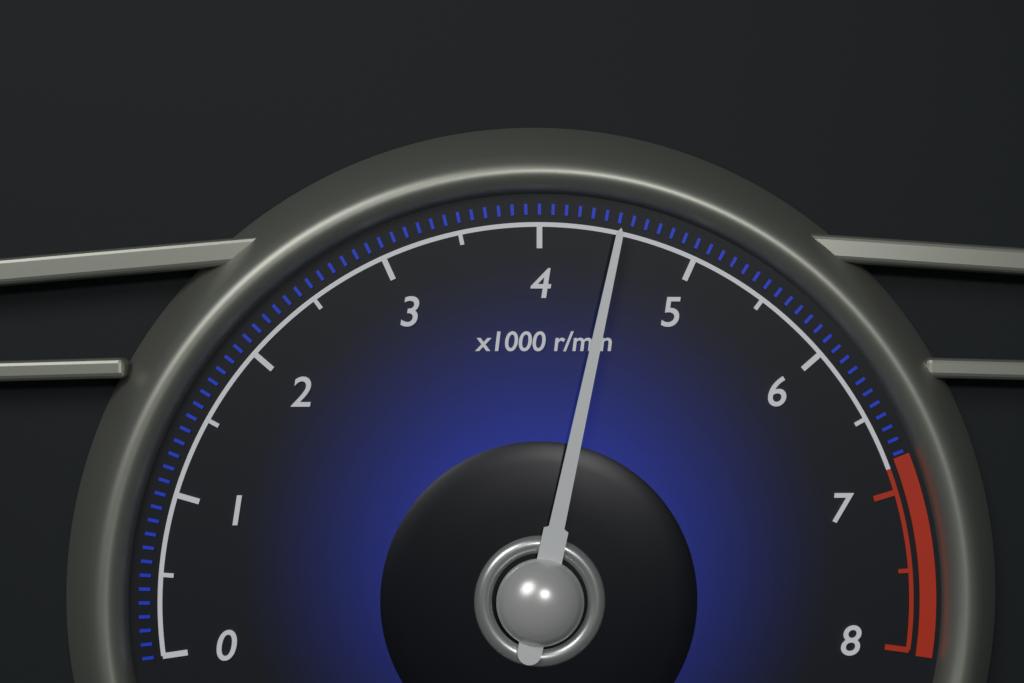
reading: 4.5 x1000 r/min
